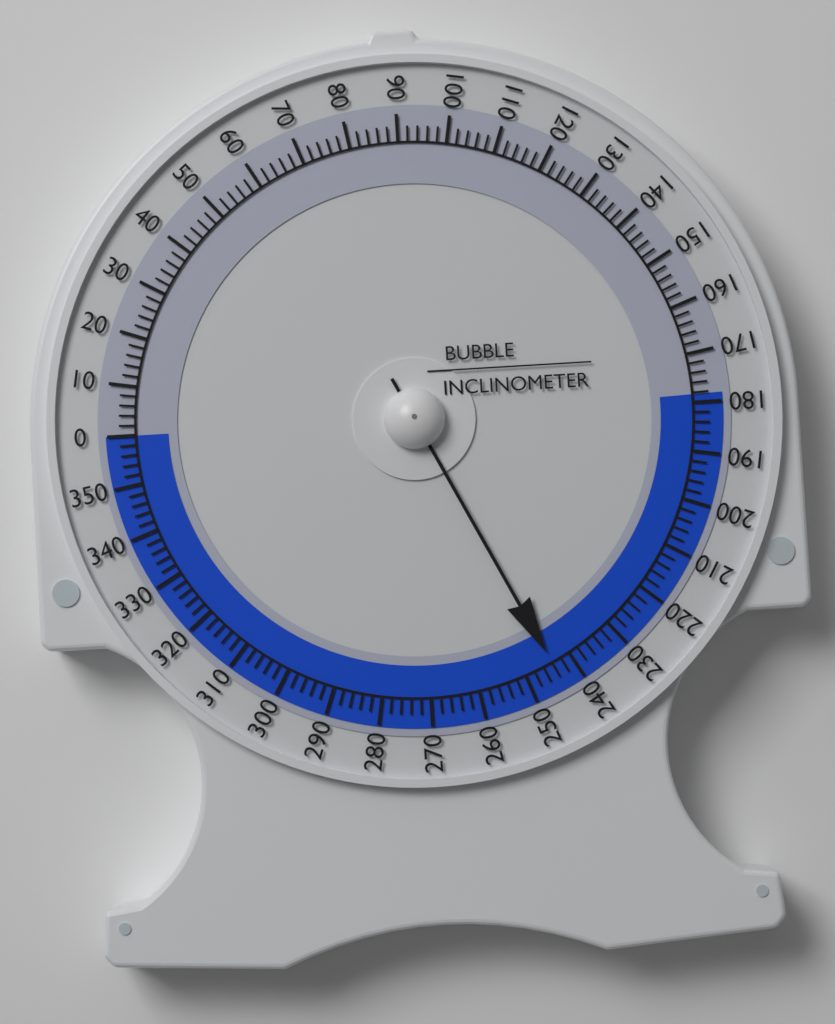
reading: 244 (no unit)
